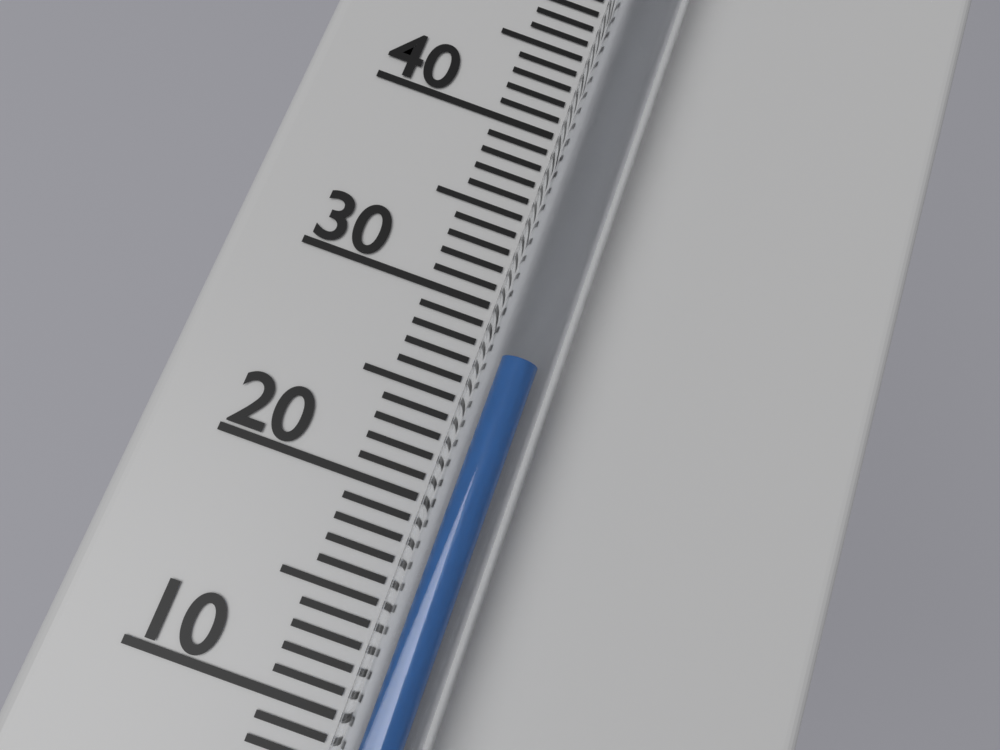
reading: 27 °C
